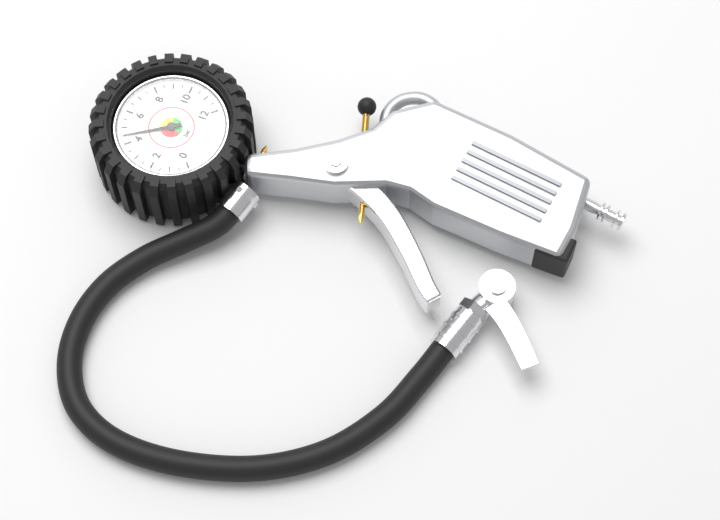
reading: 4.5 bar
